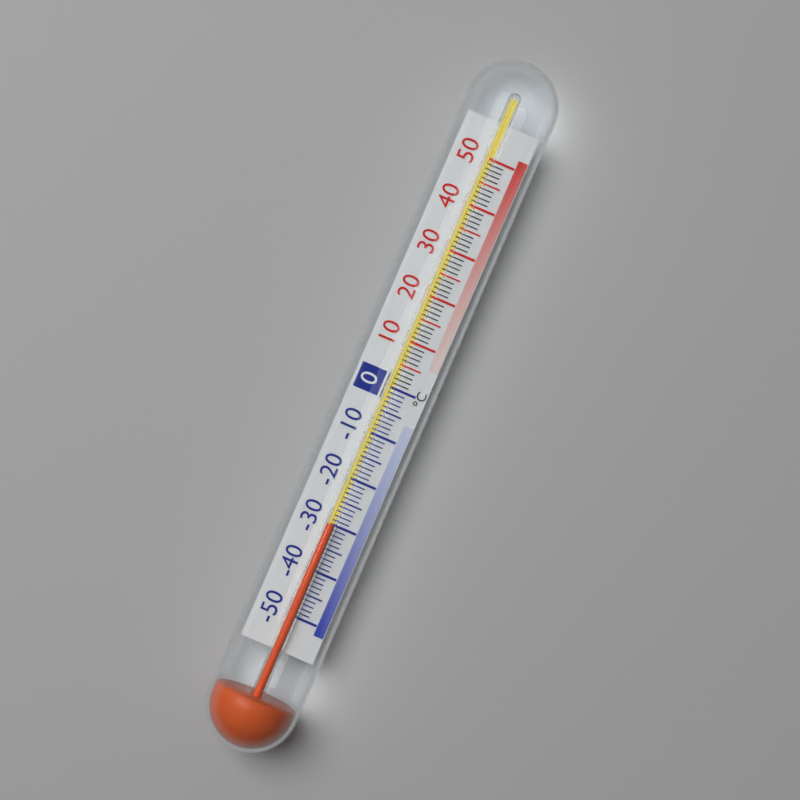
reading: -30 °C
